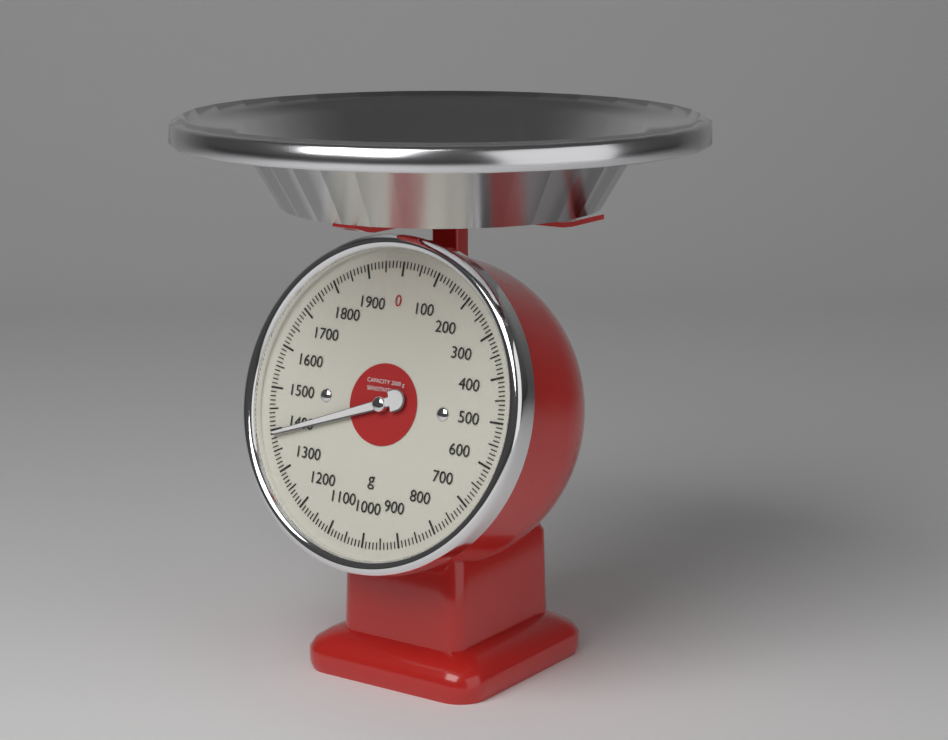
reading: 1390 g
